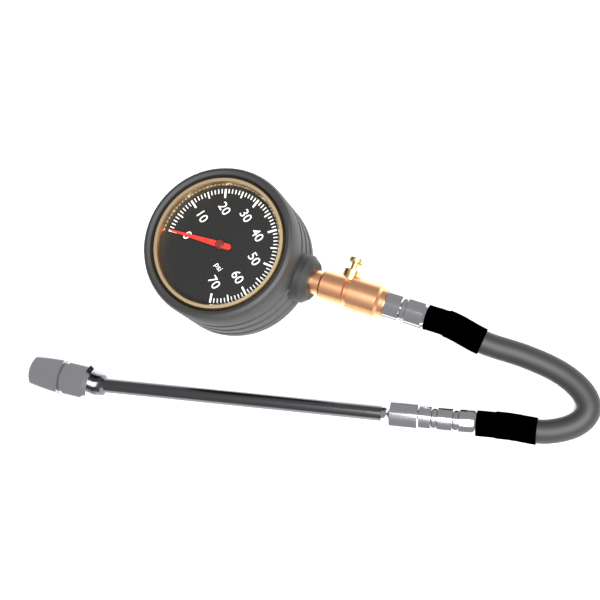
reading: 0 psi
